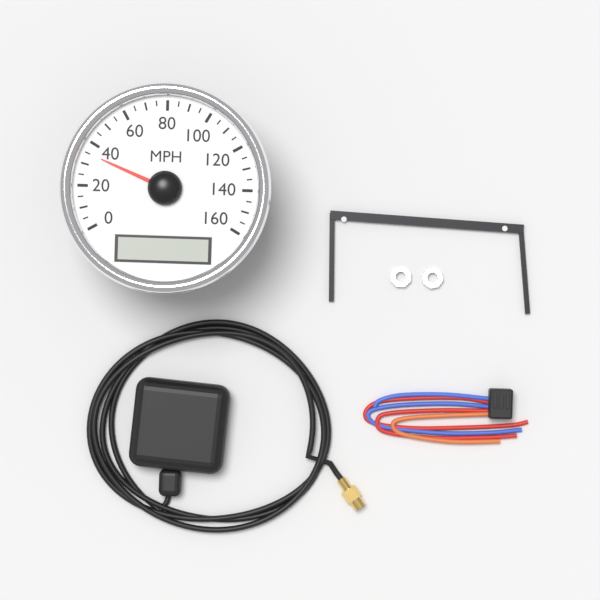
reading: 35 MPH
